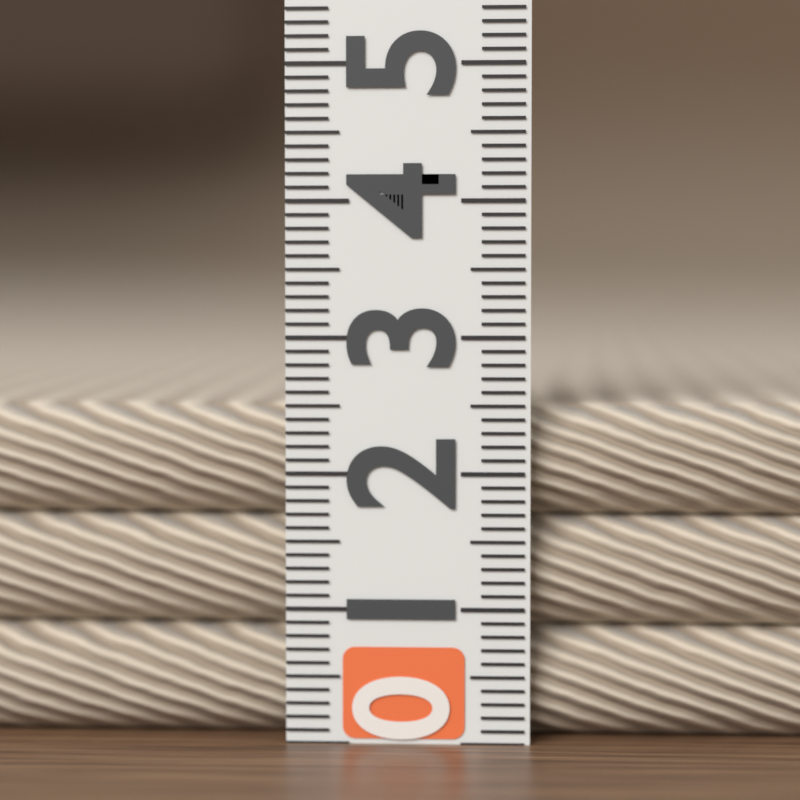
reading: 2.5 (no unit)
